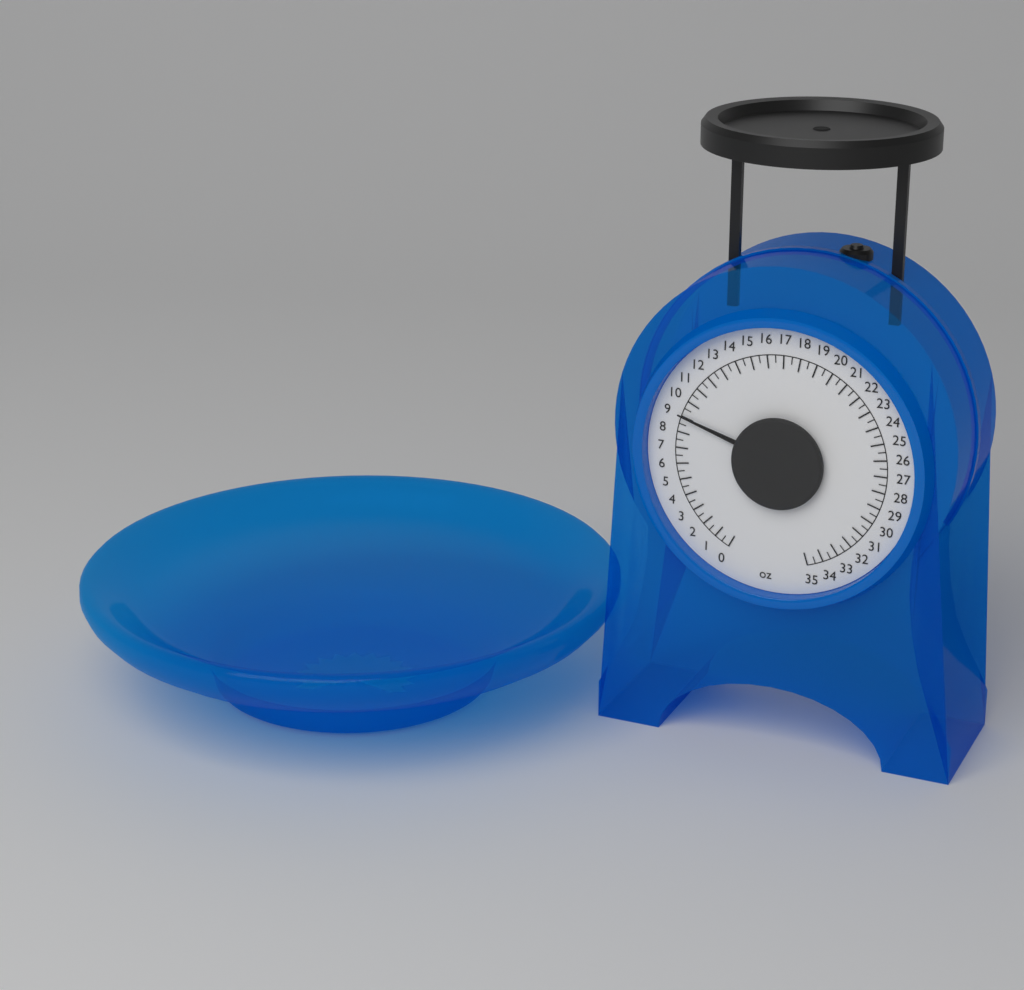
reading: 9.0 oz
